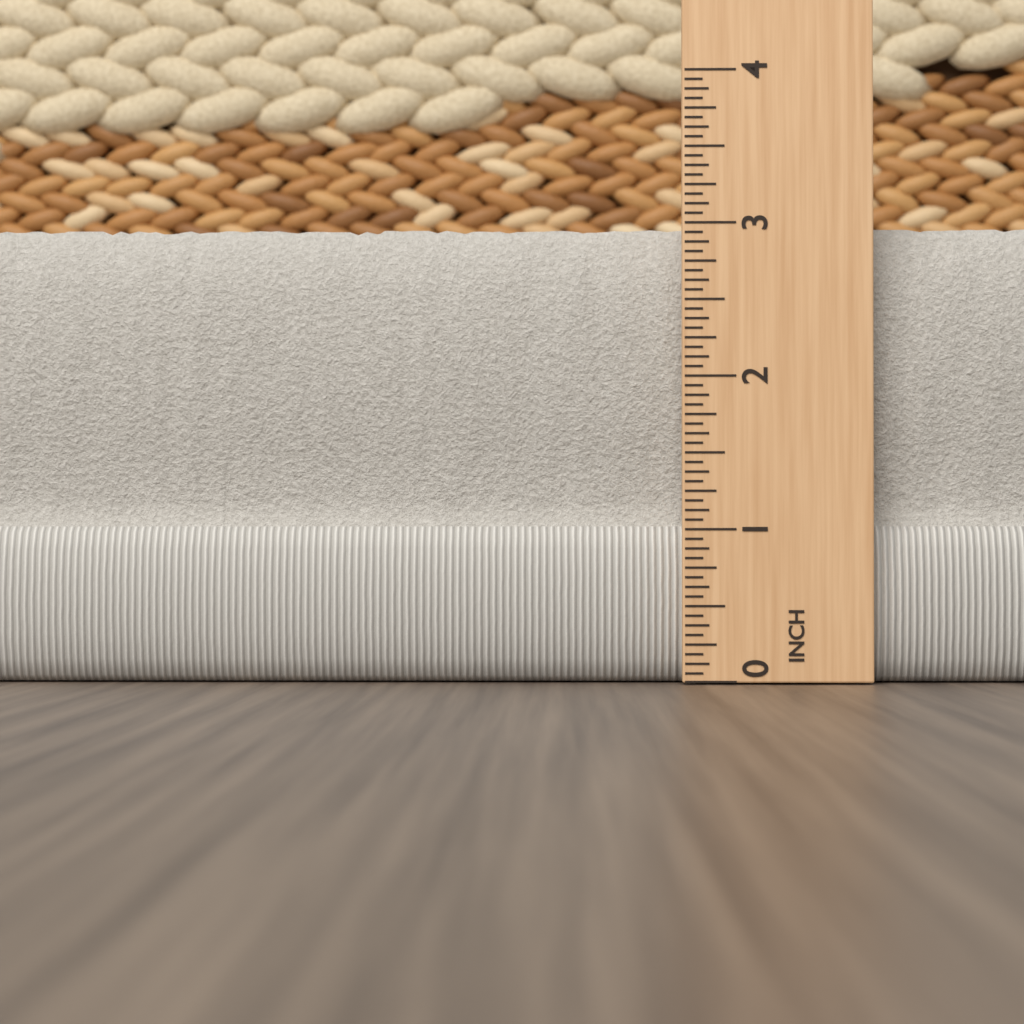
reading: 3.0000 in
